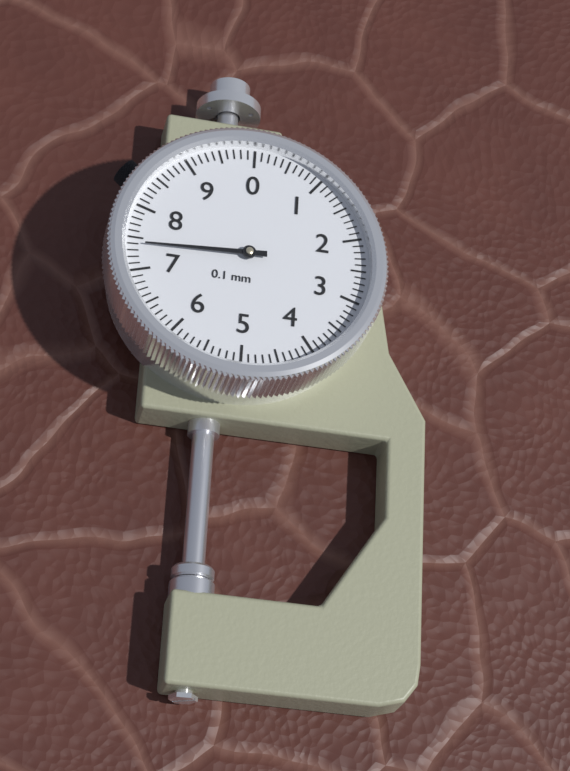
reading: 7.4 mm
